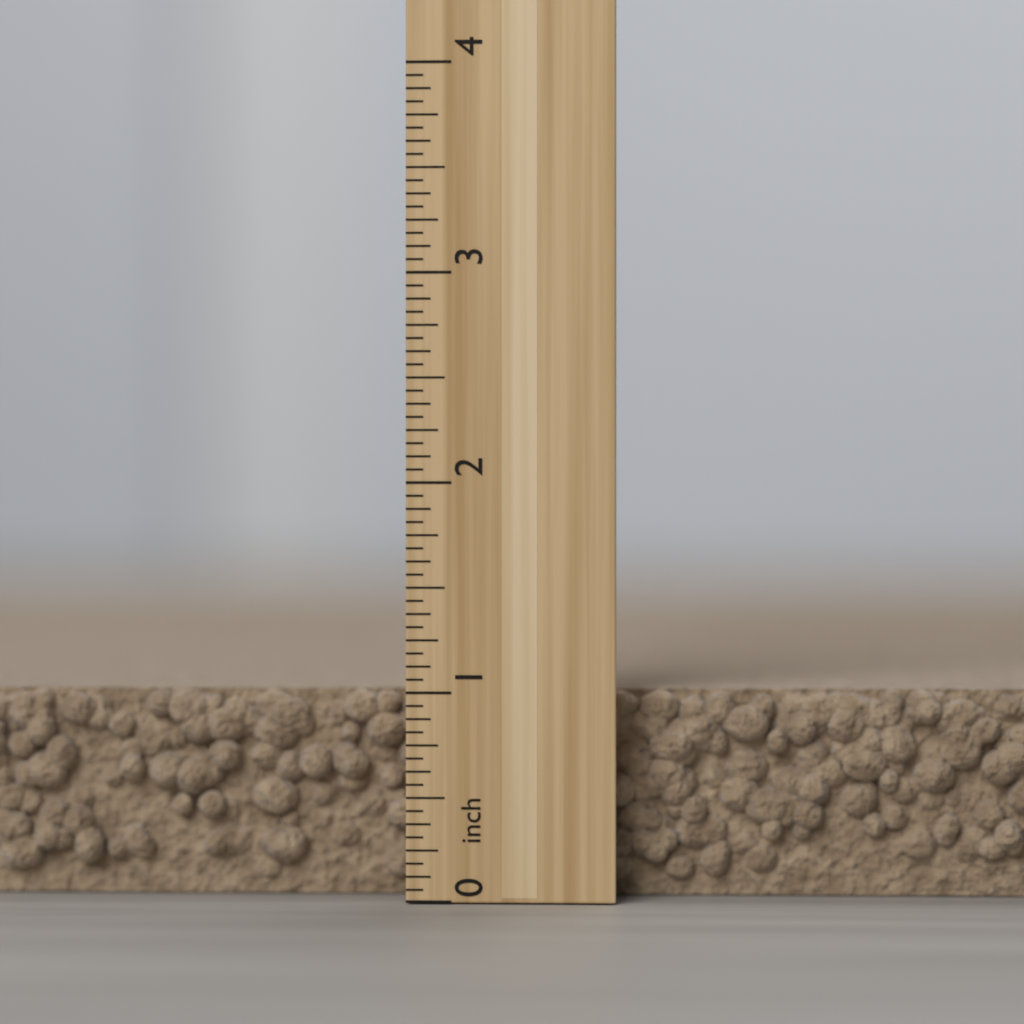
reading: 1.0000 inch
